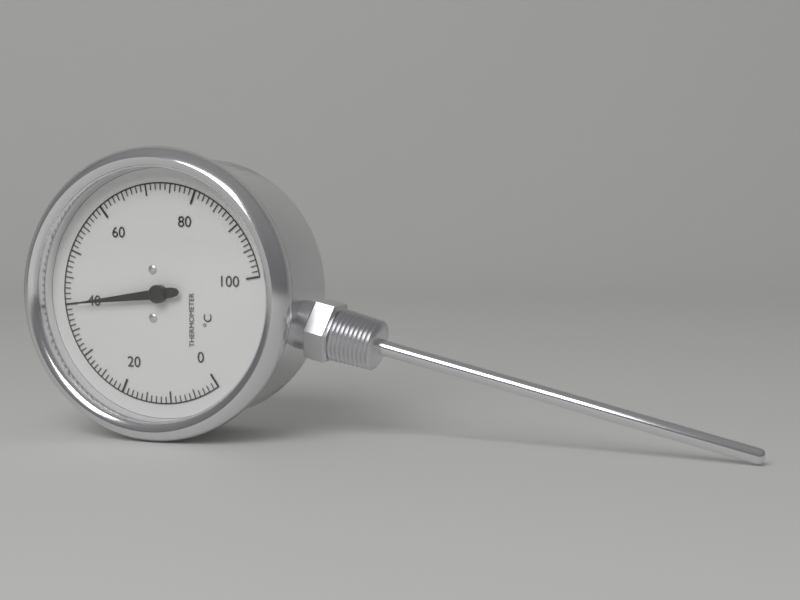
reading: 40 °C
